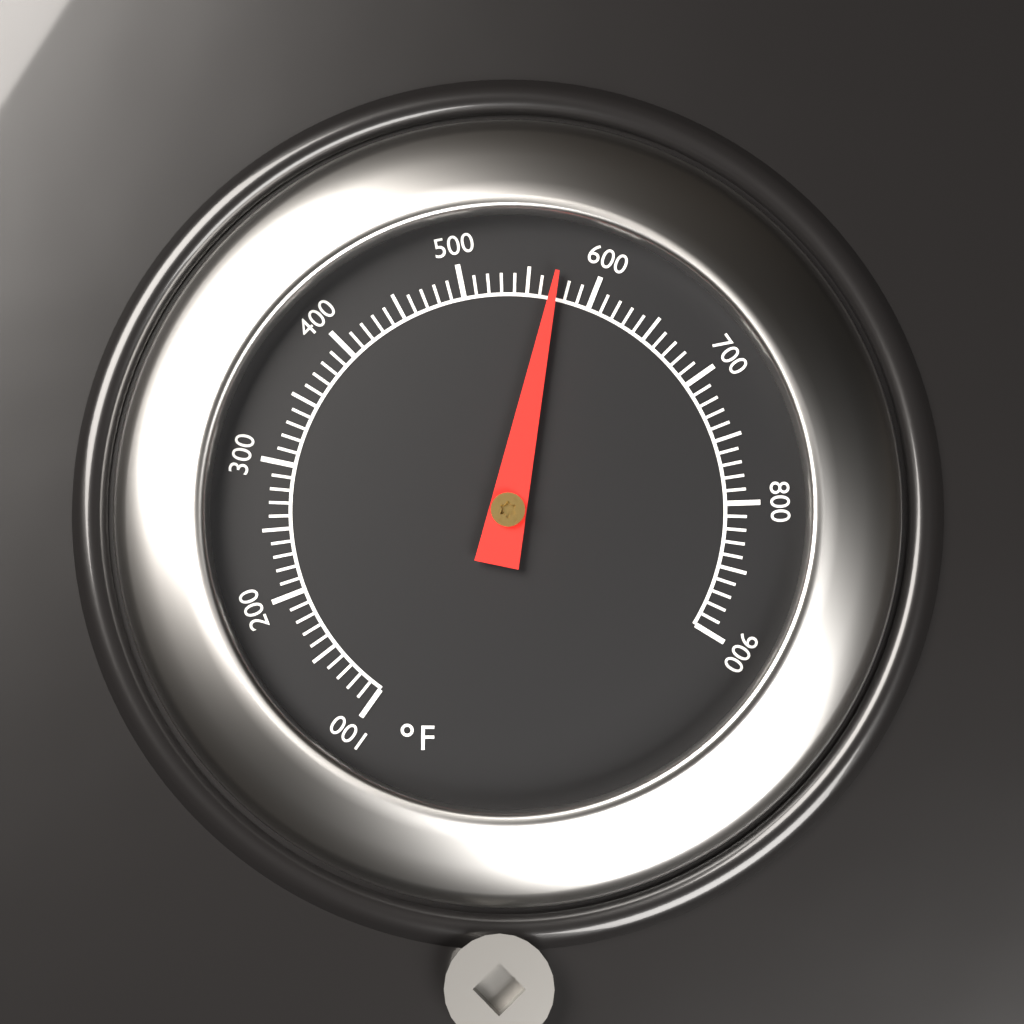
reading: 570 °F
